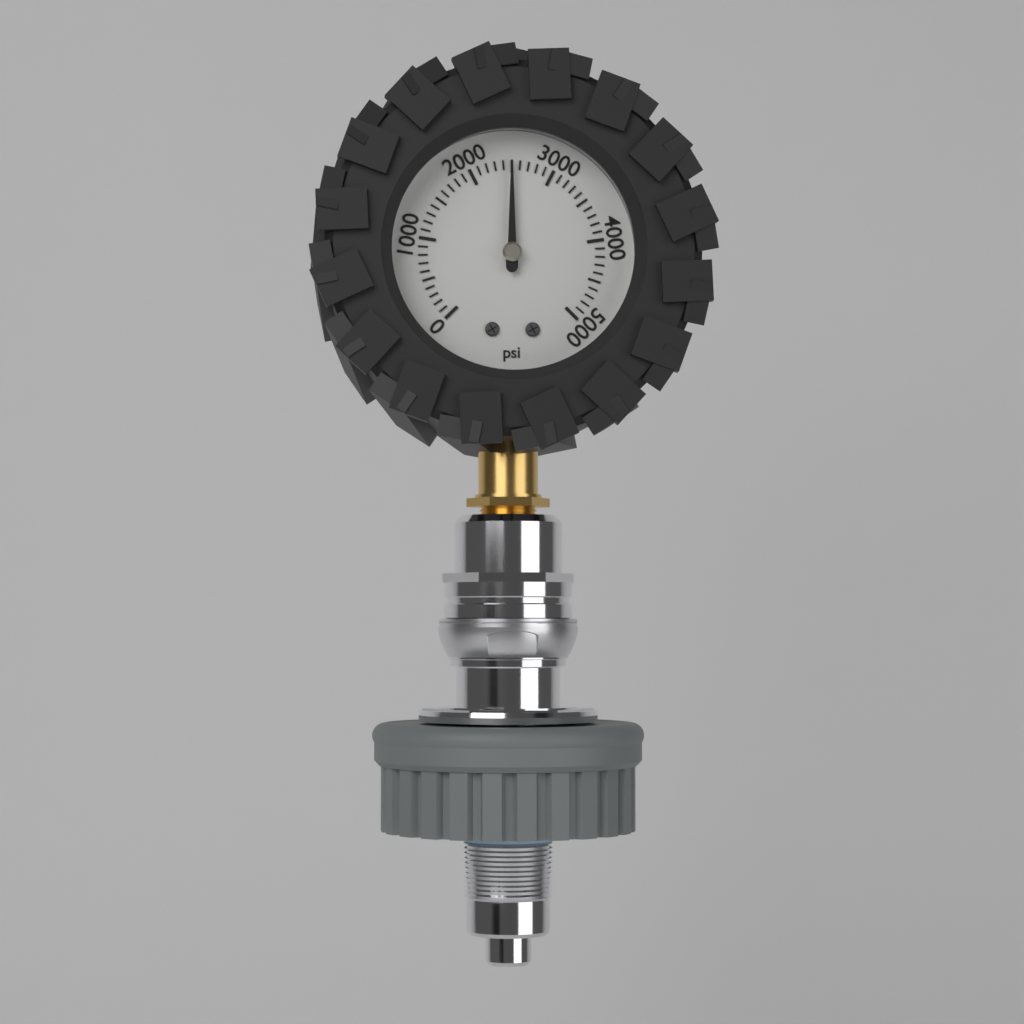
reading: 2500 psi
